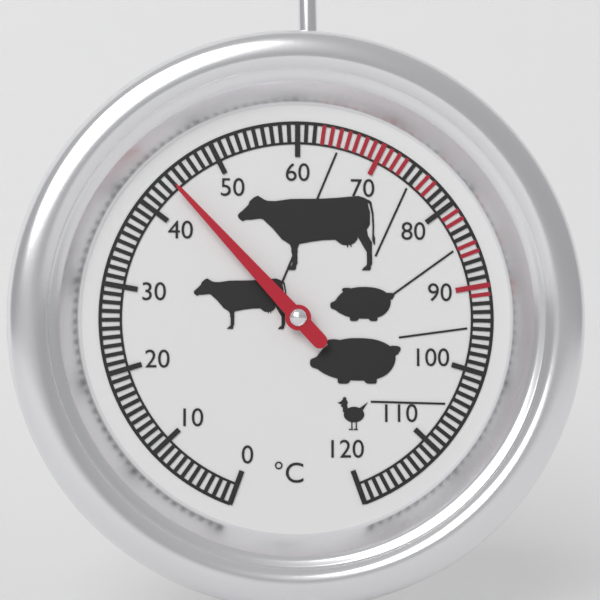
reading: 44 °C
